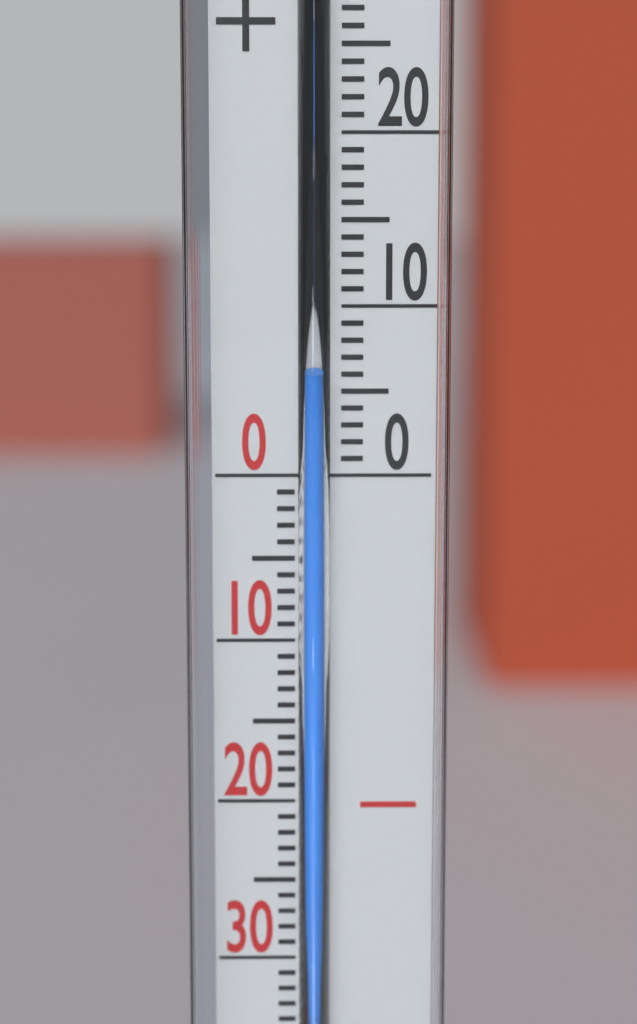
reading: 6 °C
